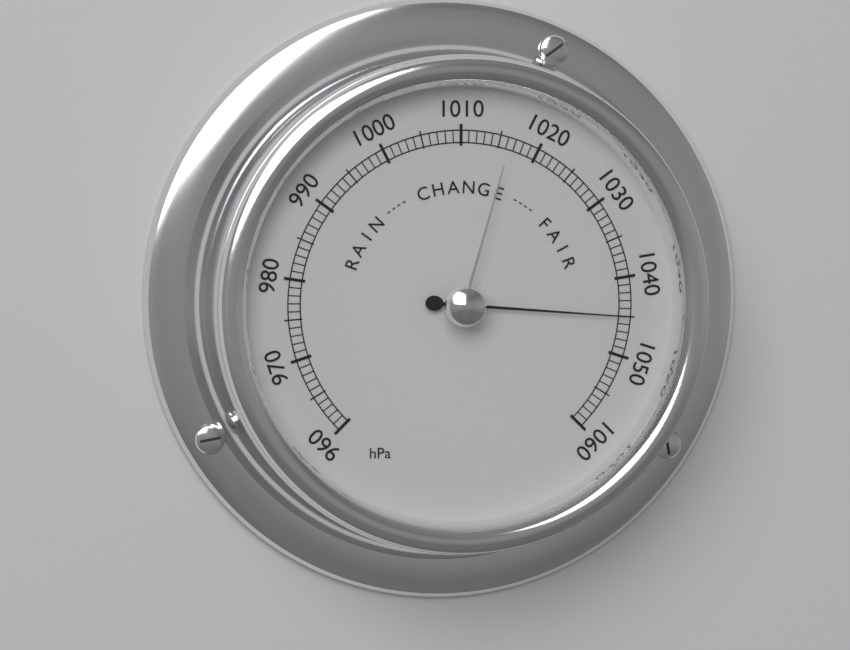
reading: 1045 hPa
